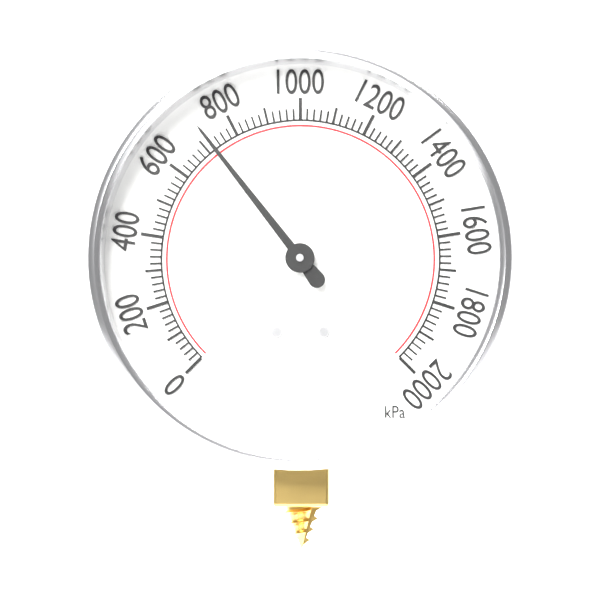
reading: 720 kPa
